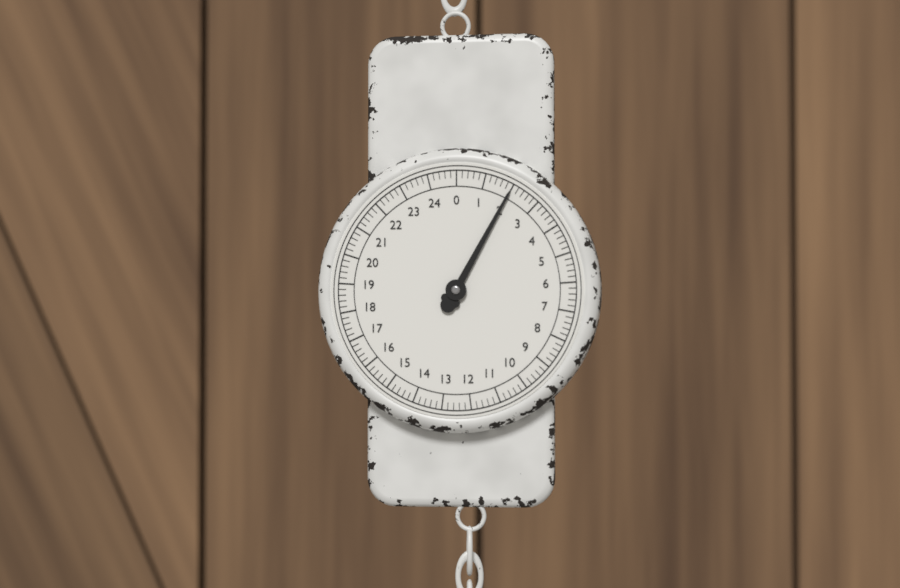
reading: 2.0 (no unit)
